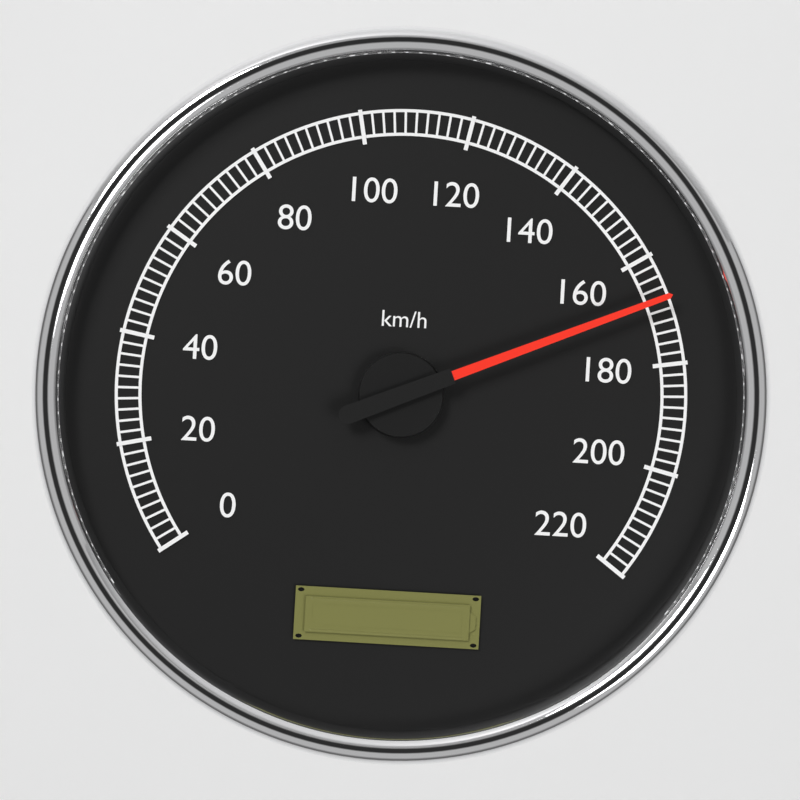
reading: 168 km/h
